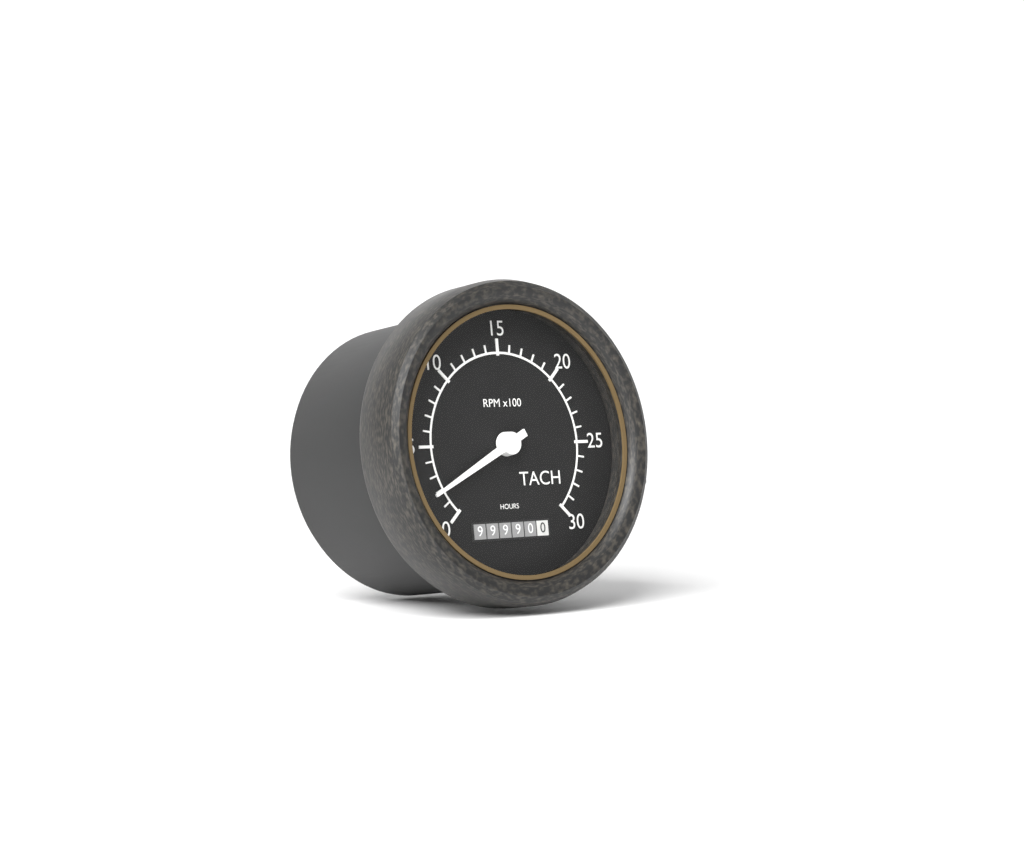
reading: 200 RPM
